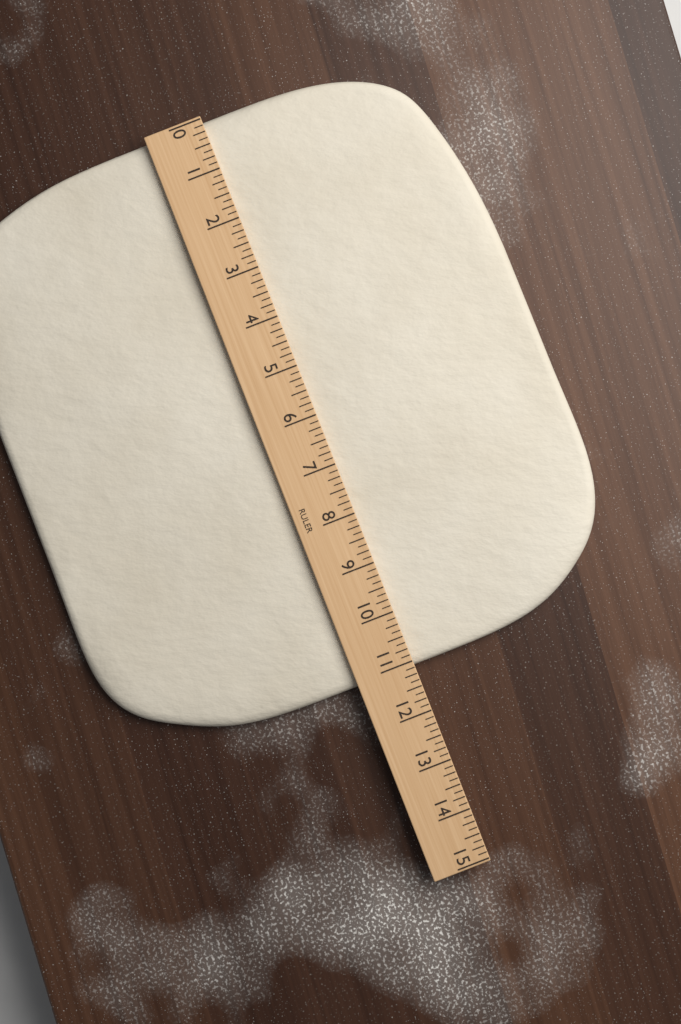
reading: 11.125 (no unit)
